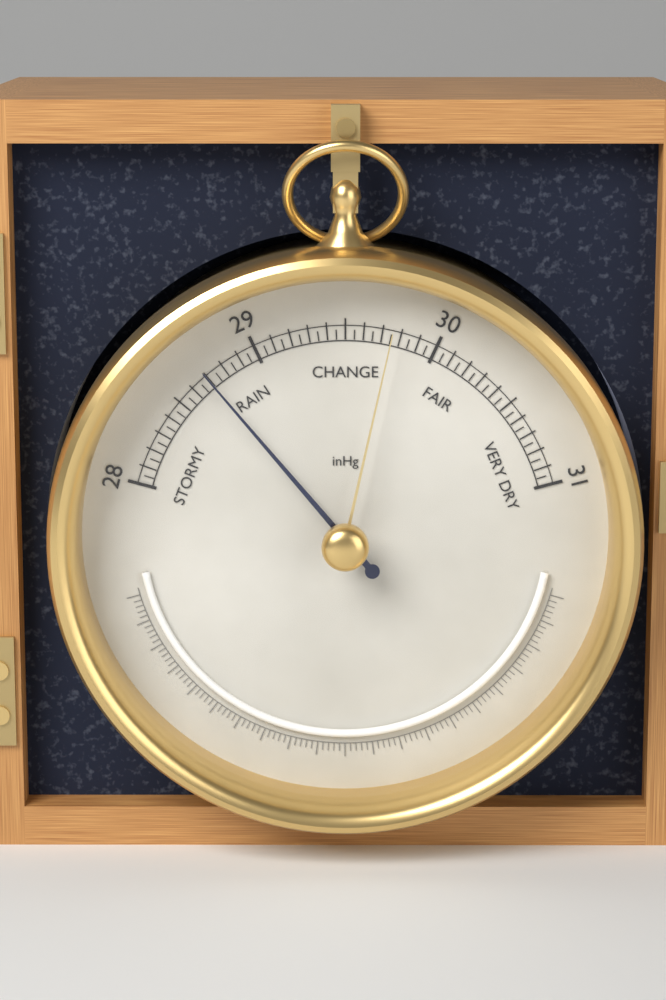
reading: 28.70 inHg
